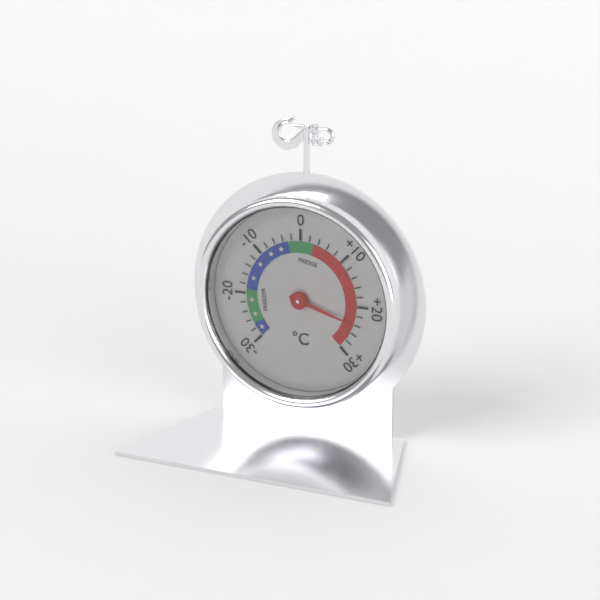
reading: 24 °C
